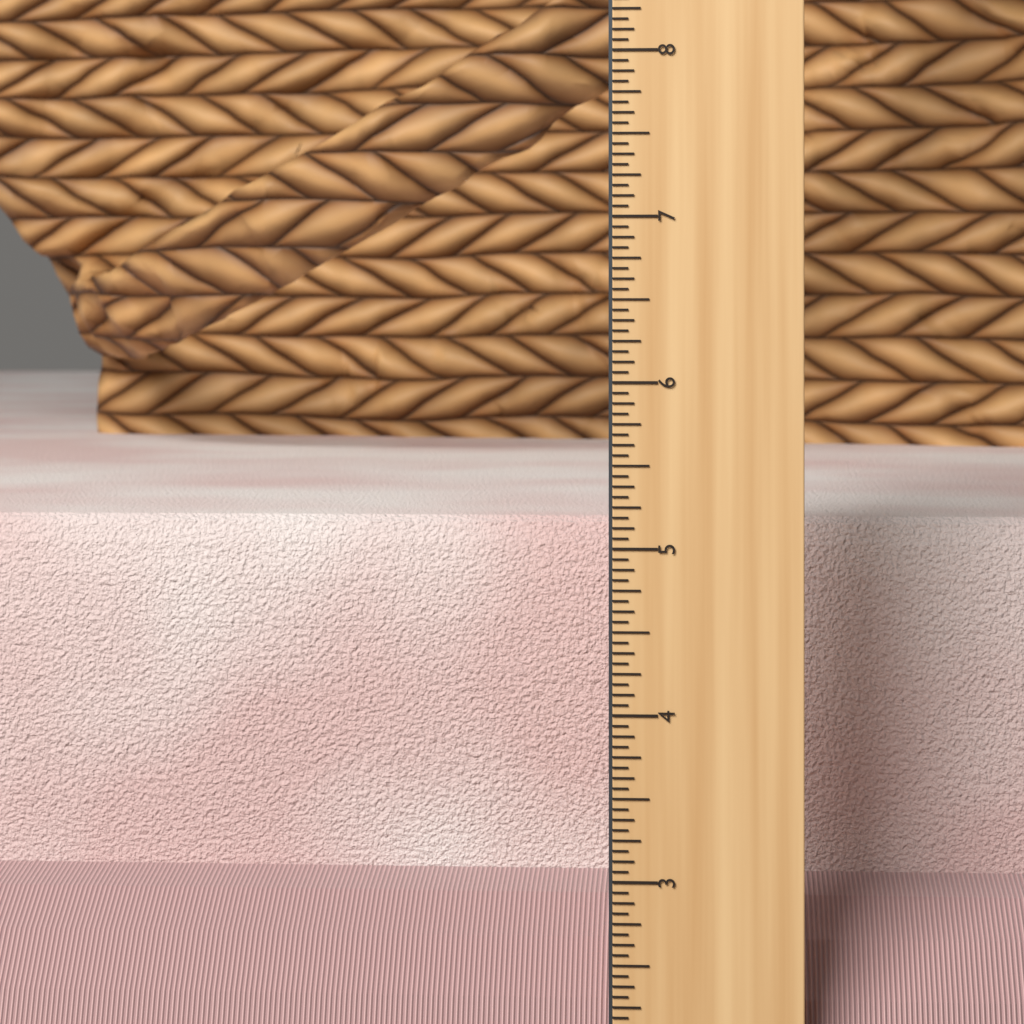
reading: 5.0625 in
